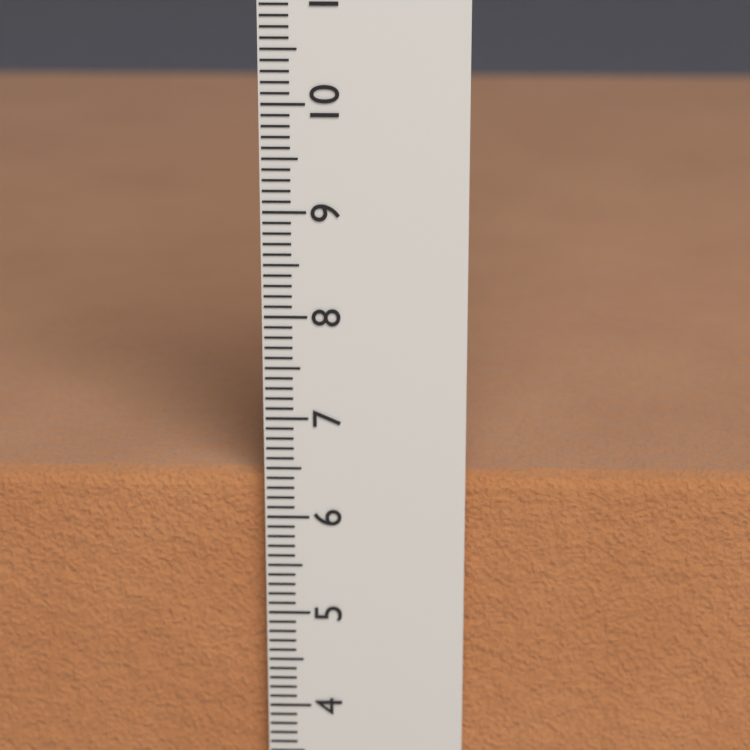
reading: 6.4 cm
